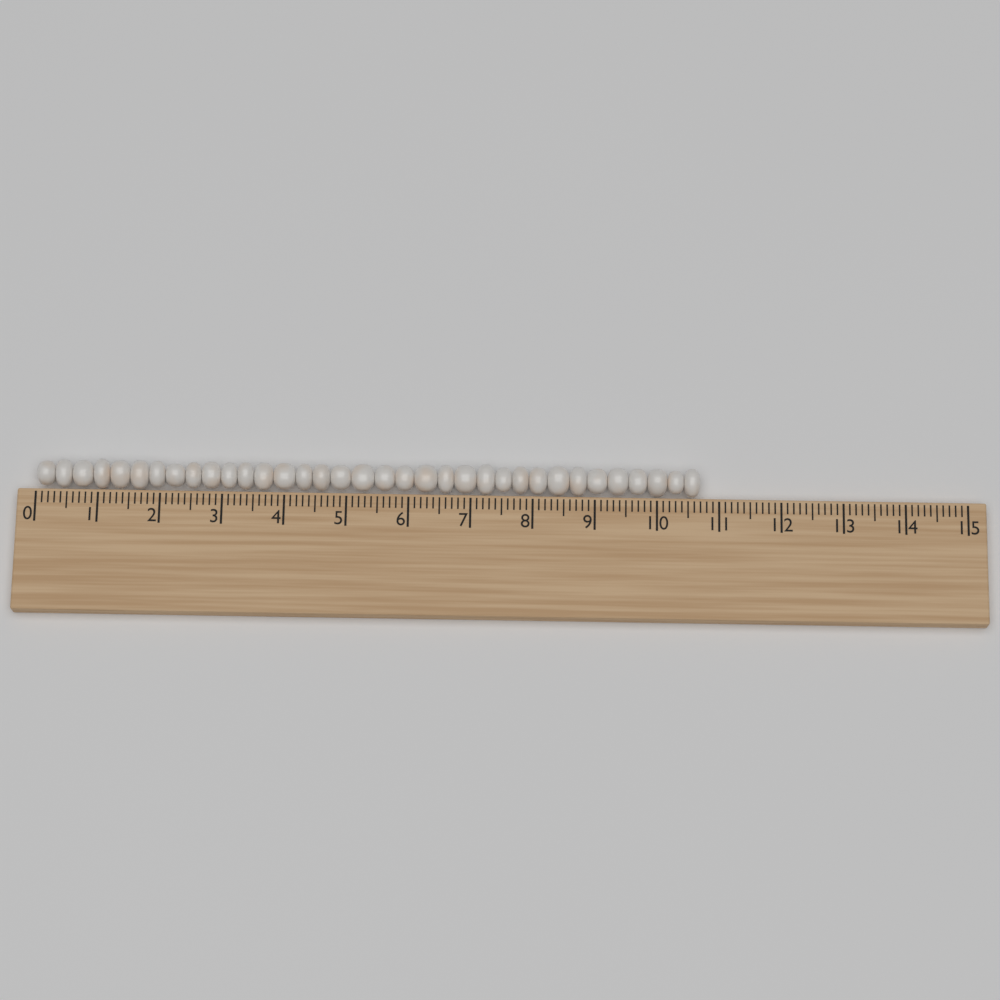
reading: 10.7 (no unit)
